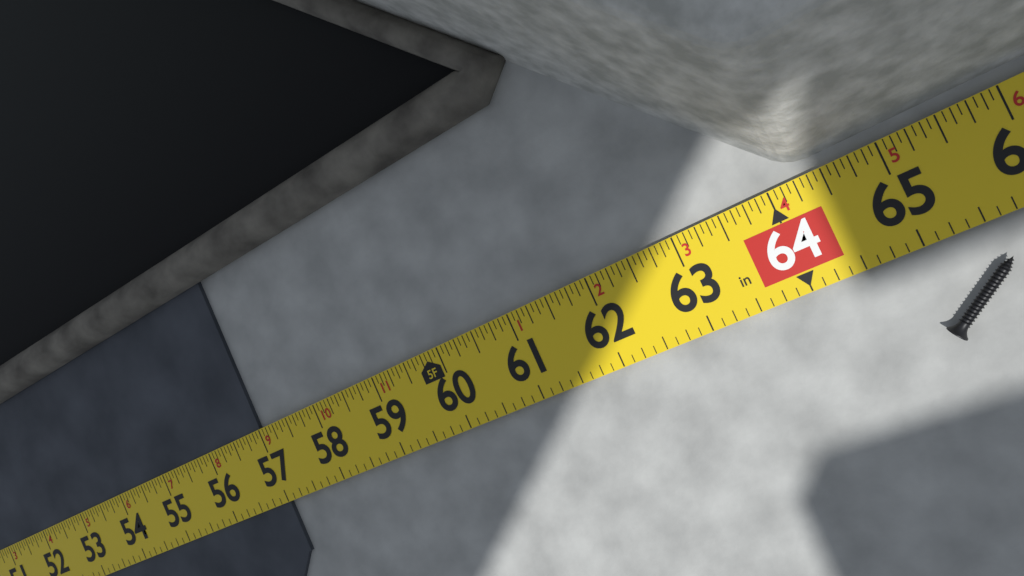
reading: 57.0000 in
